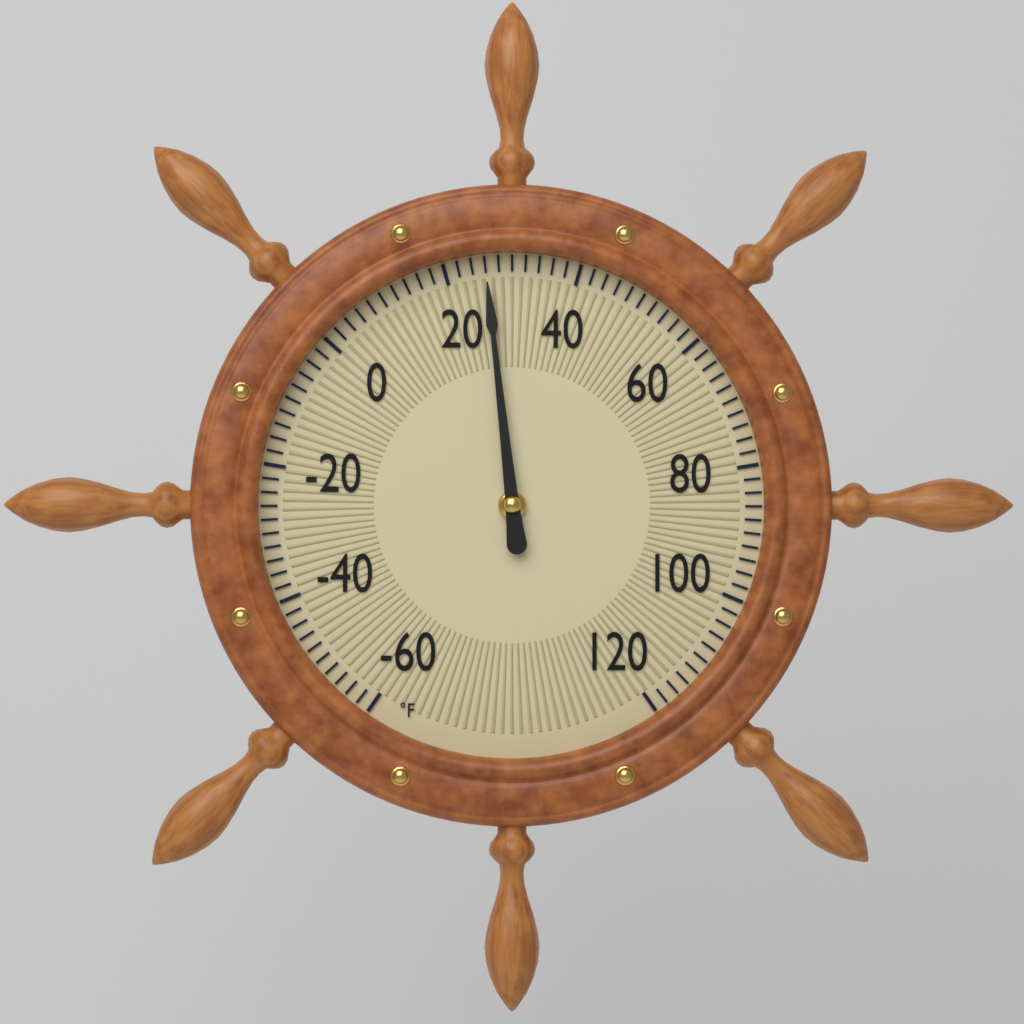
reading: 26 °F
